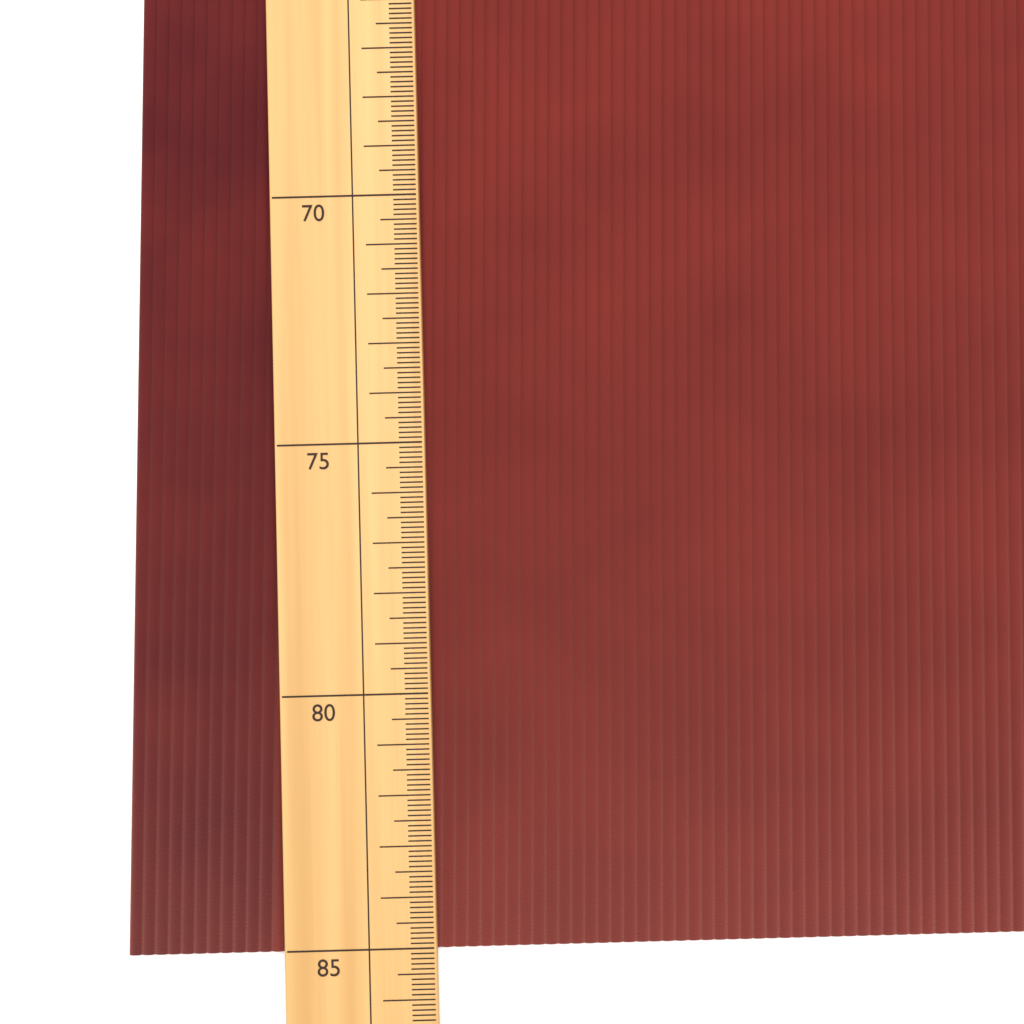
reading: 85.1 (no unit)
